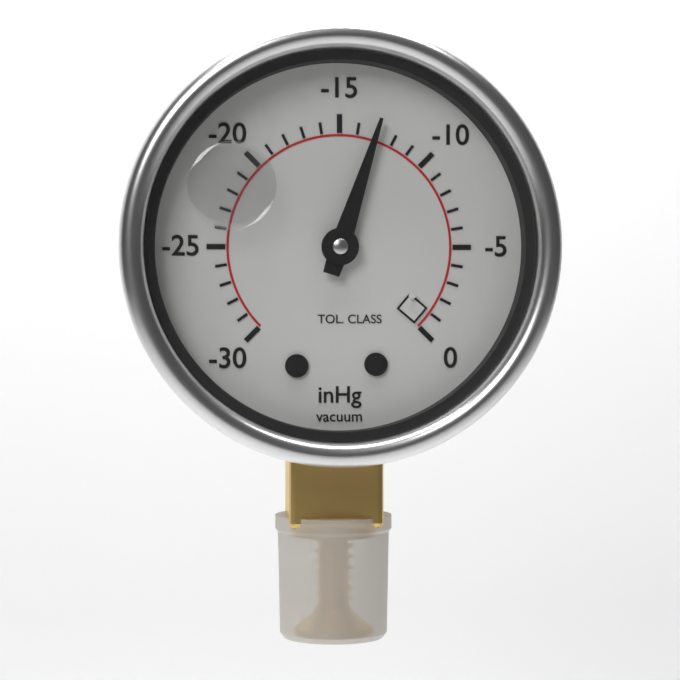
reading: -13 inHg
